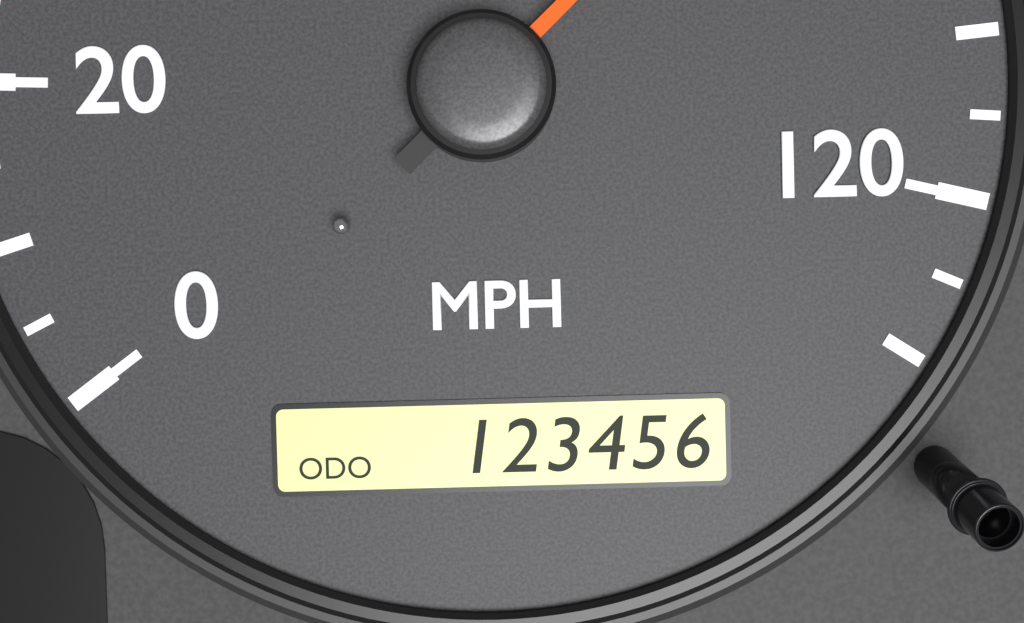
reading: 90 MPH
